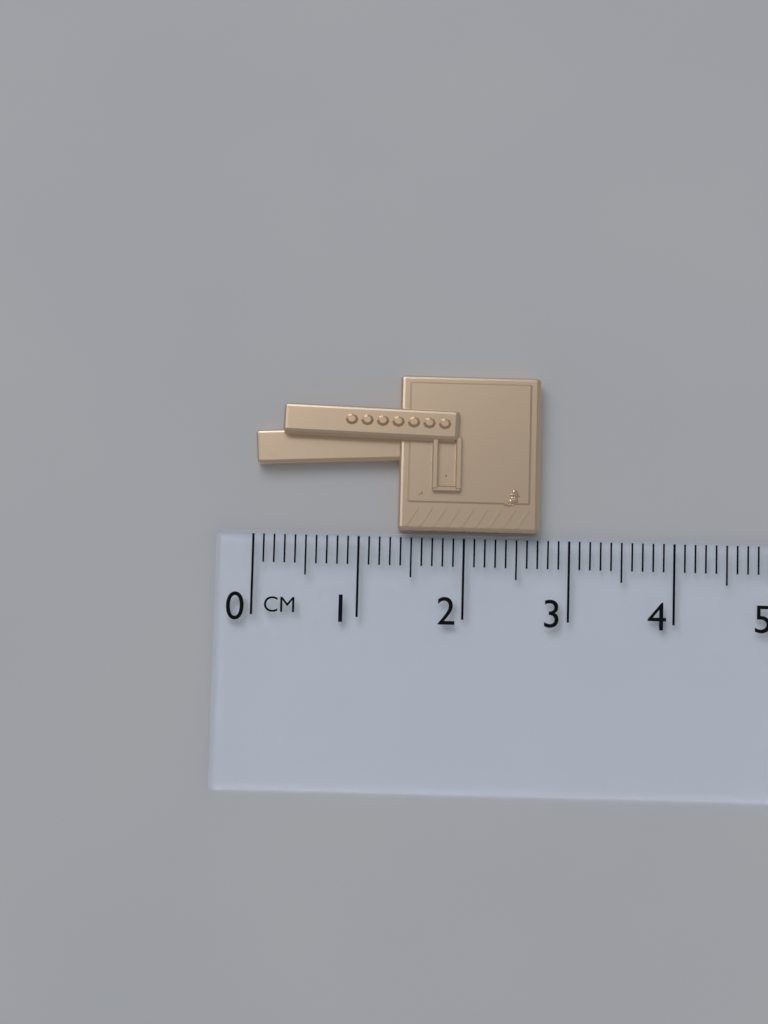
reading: 2.7 cm
